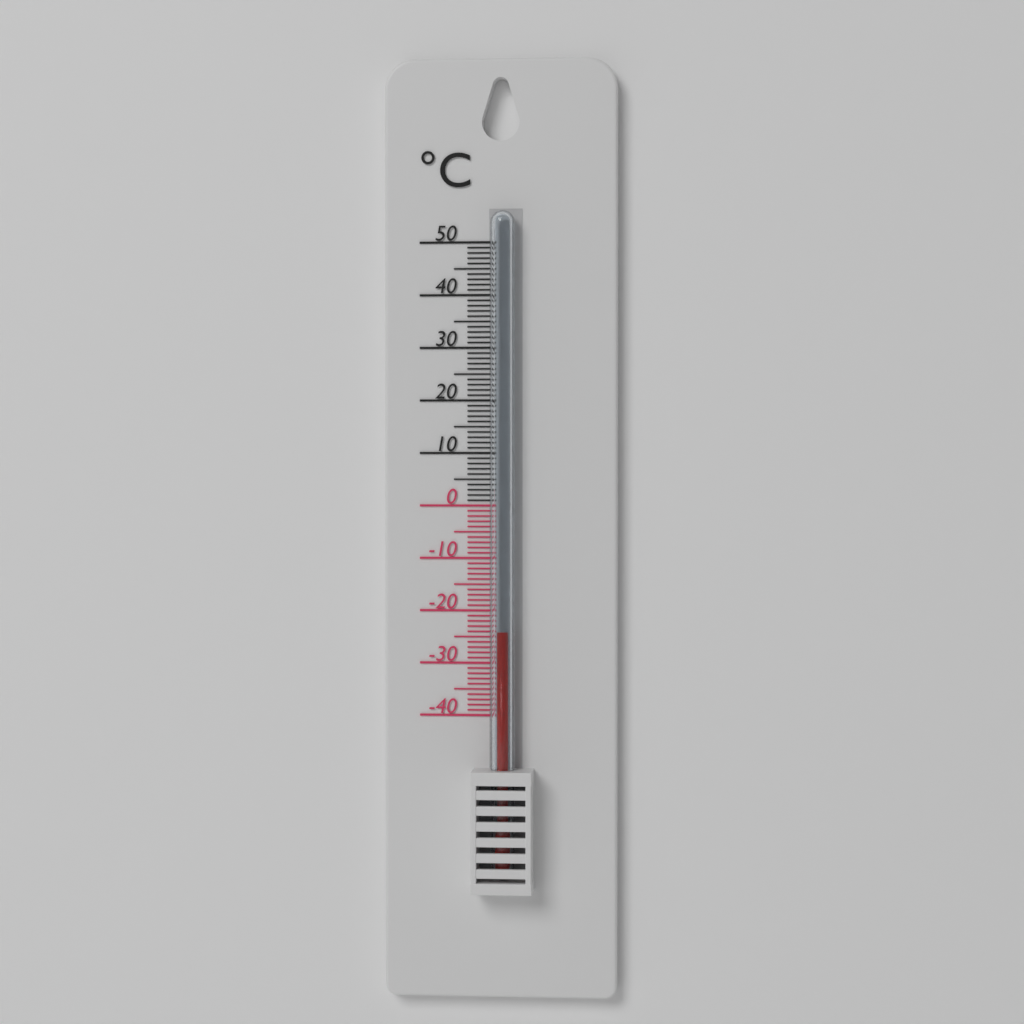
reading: -24 °C
